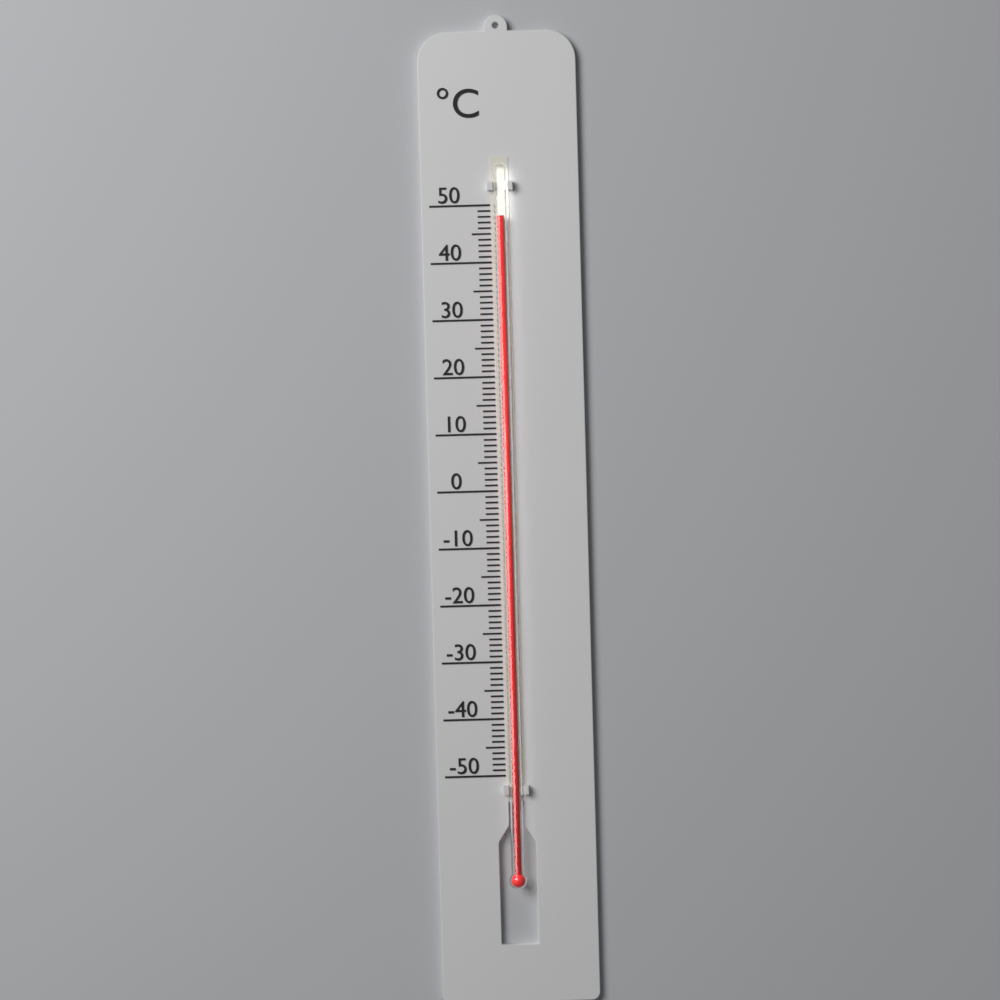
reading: 48 °C
